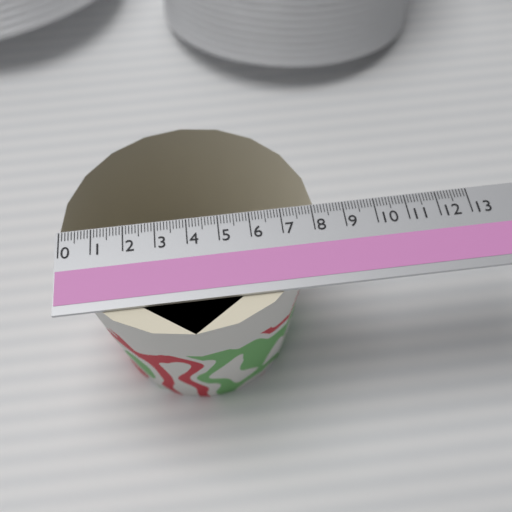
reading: 8.1 (no unit)
